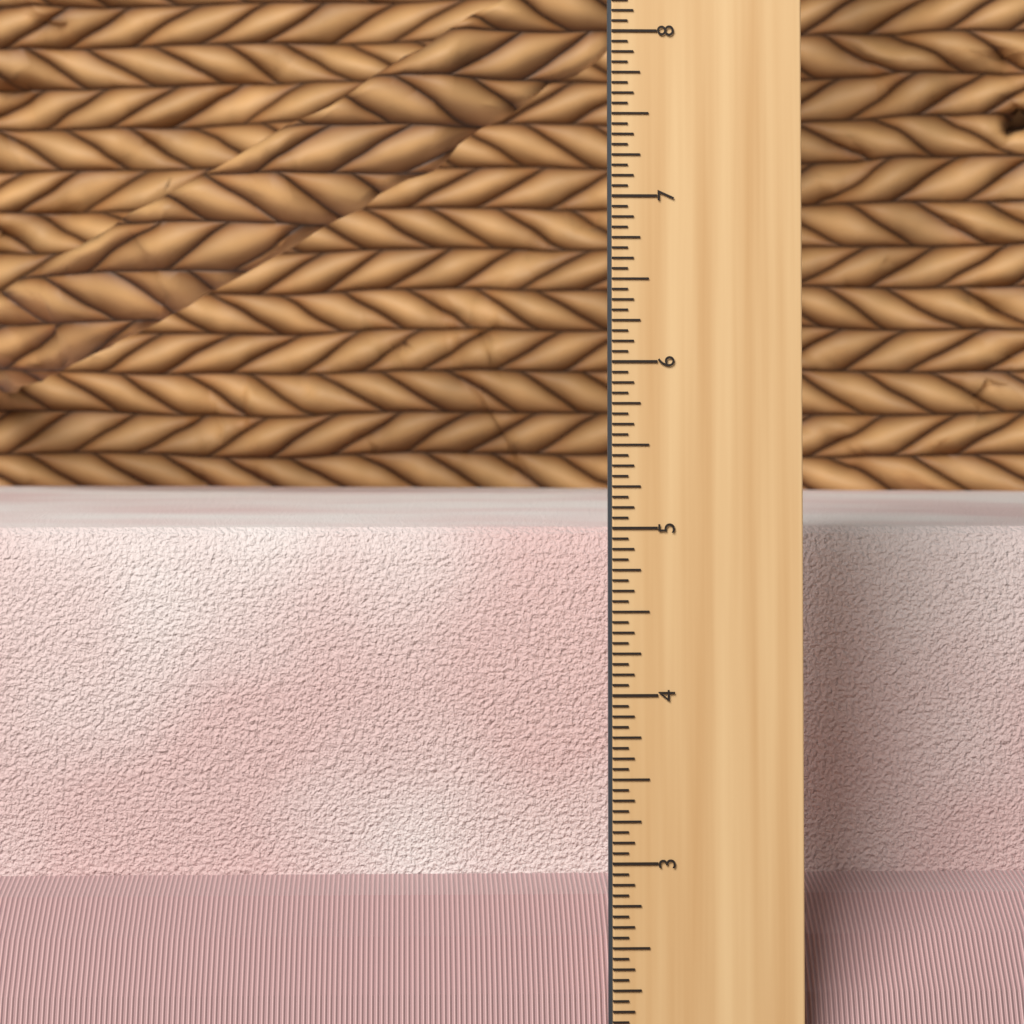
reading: 4.9375 in
